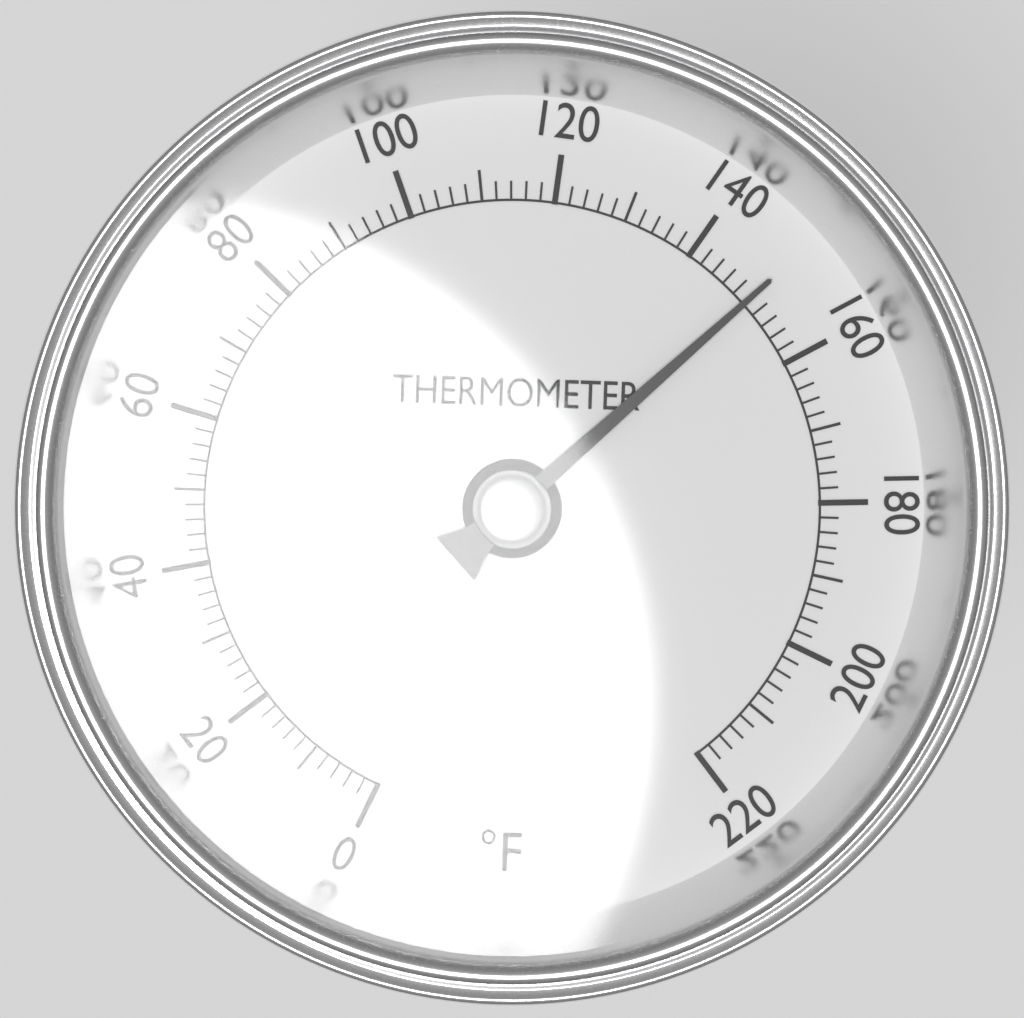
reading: 150 °F
